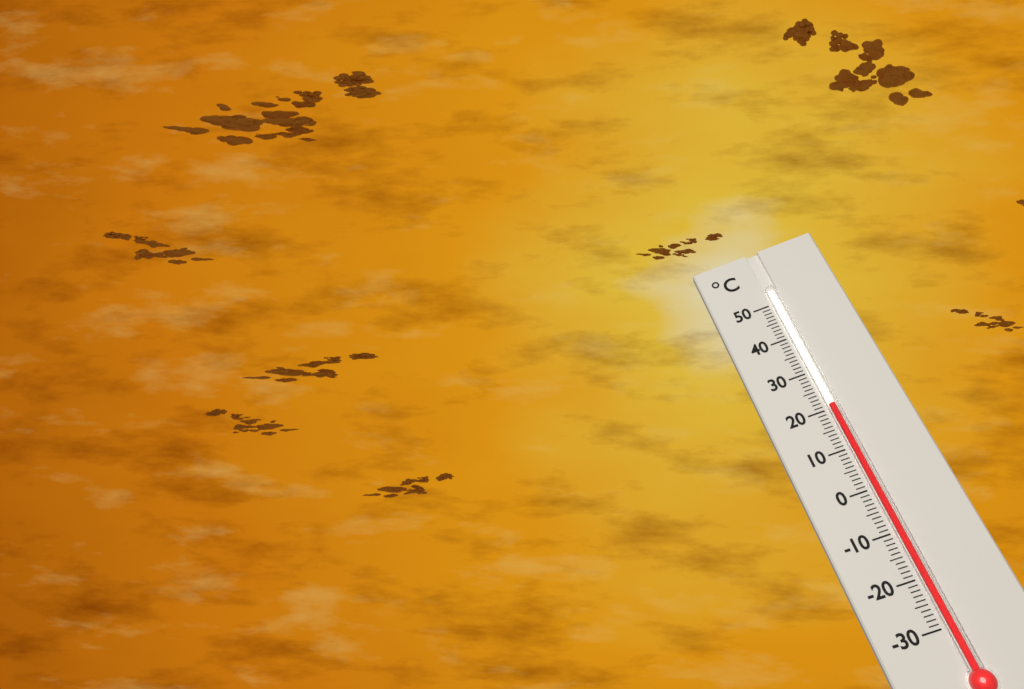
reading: 21 °C
